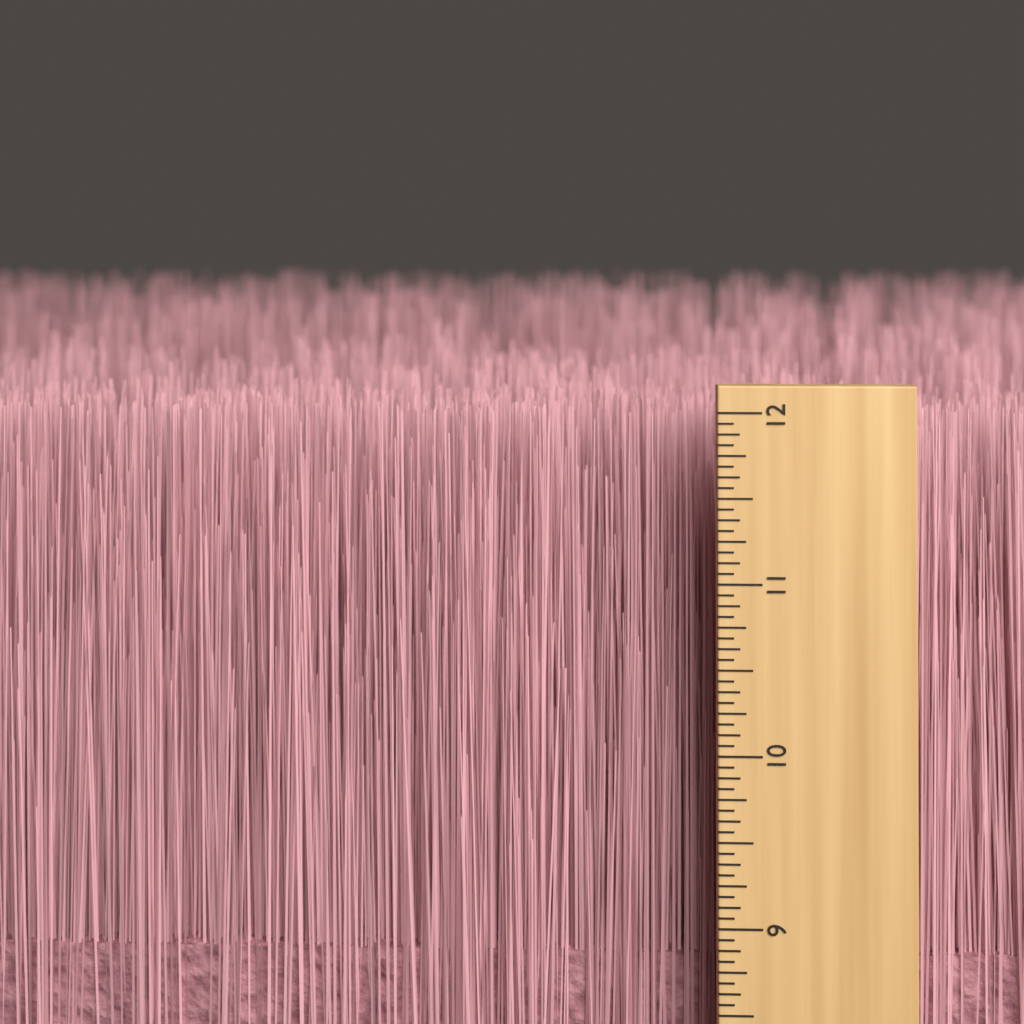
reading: 11.9375 inch
